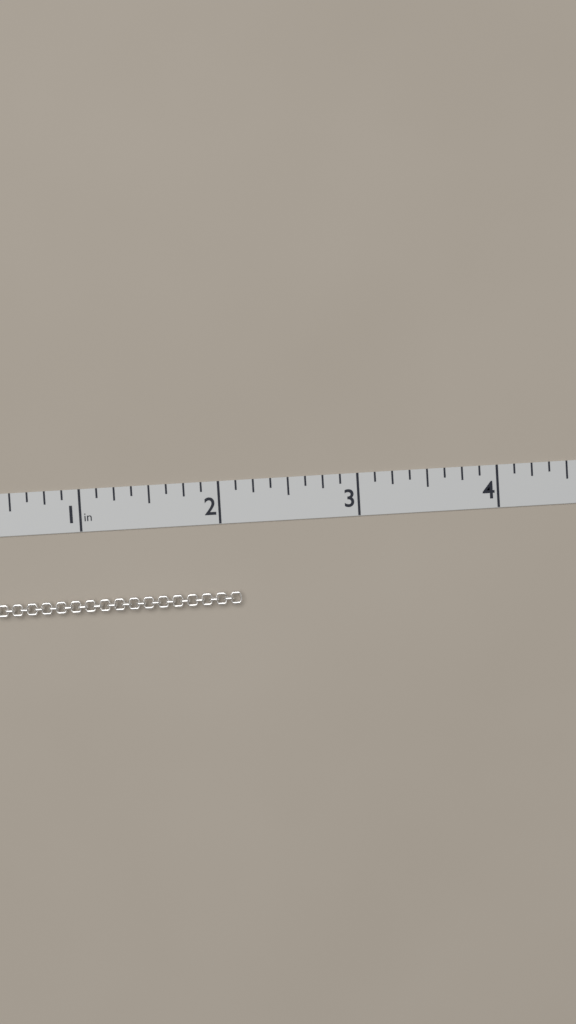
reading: 2.125 in
